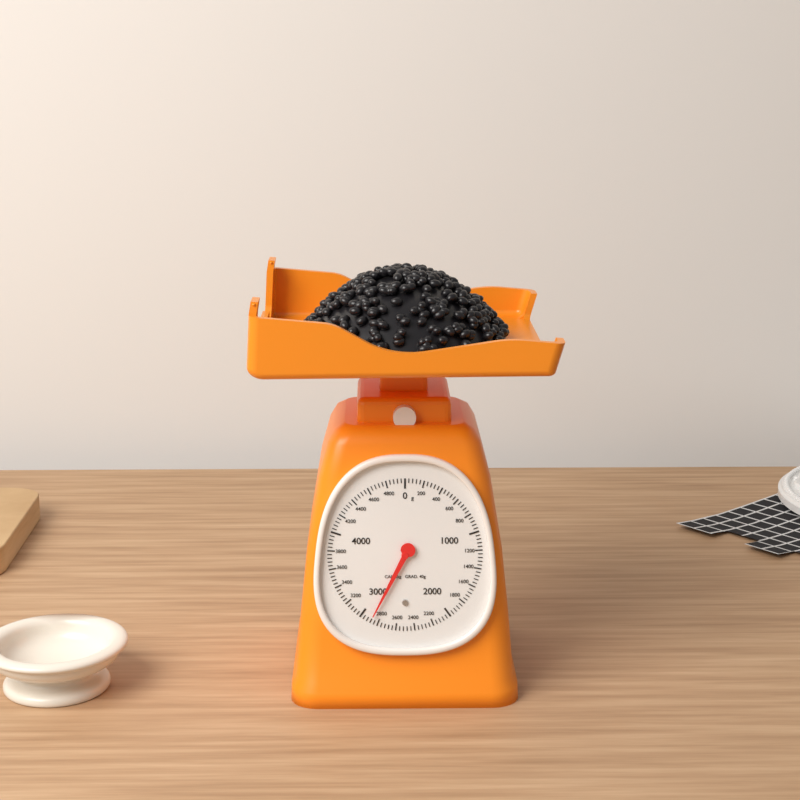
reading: 2880 g
